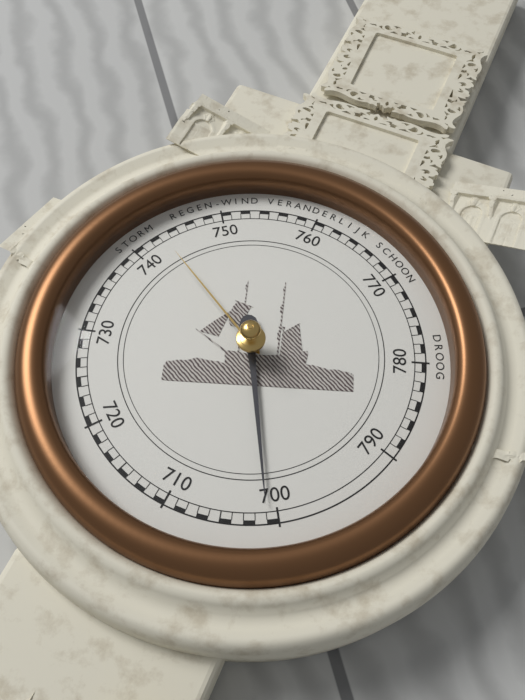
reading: 701 mmHg
